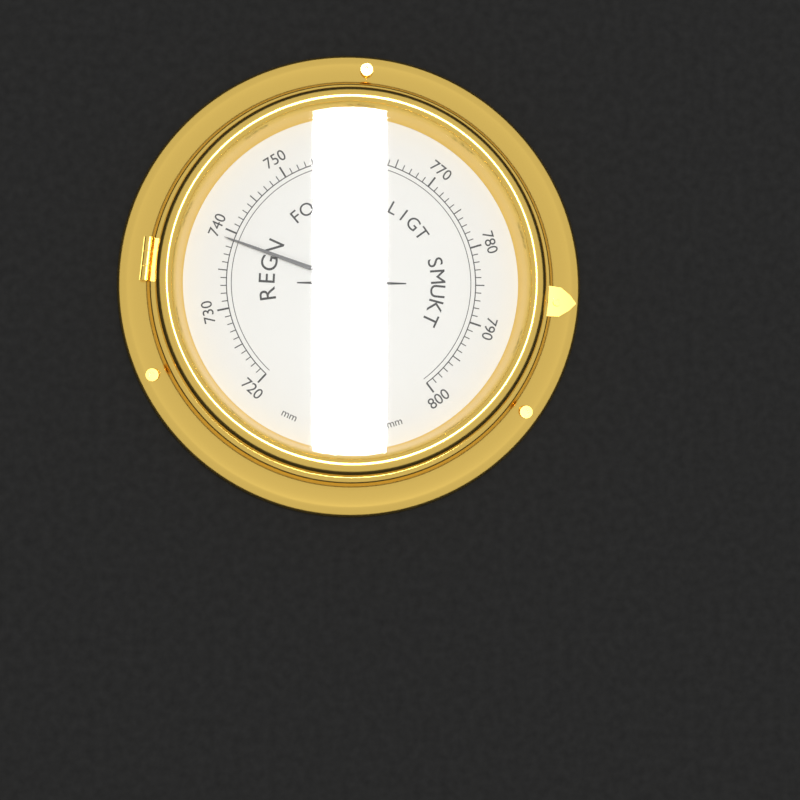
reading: 739 mm
